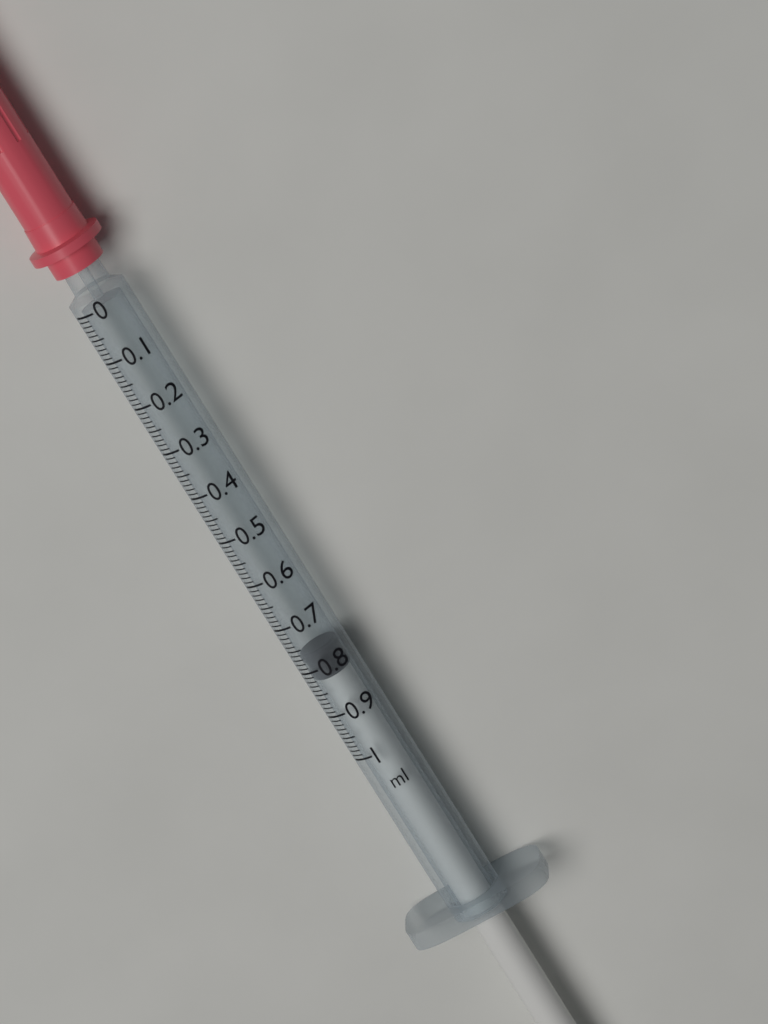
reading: 0.77 ml
